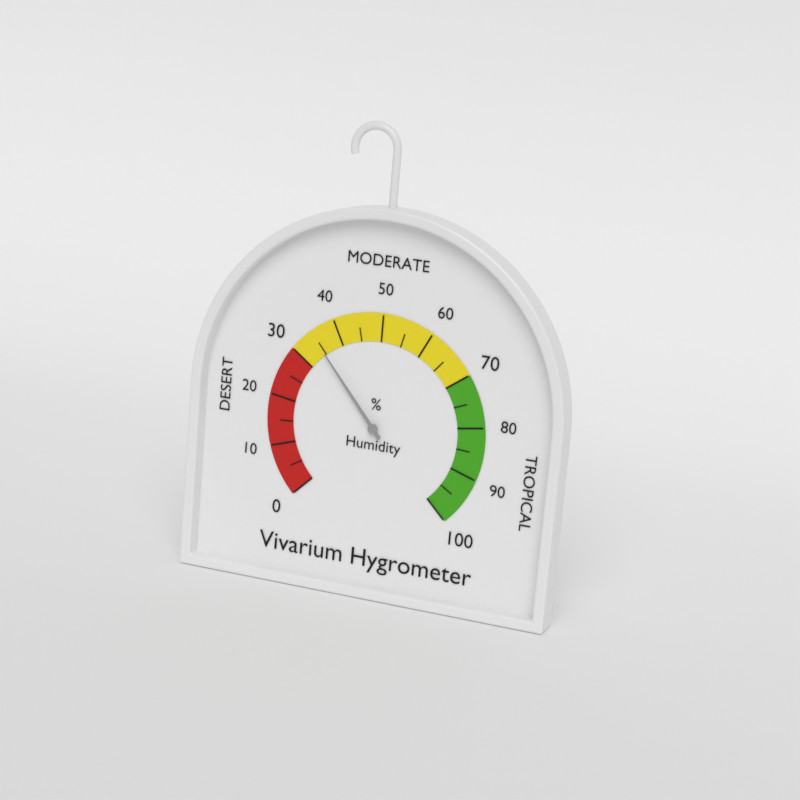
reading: 35 %
